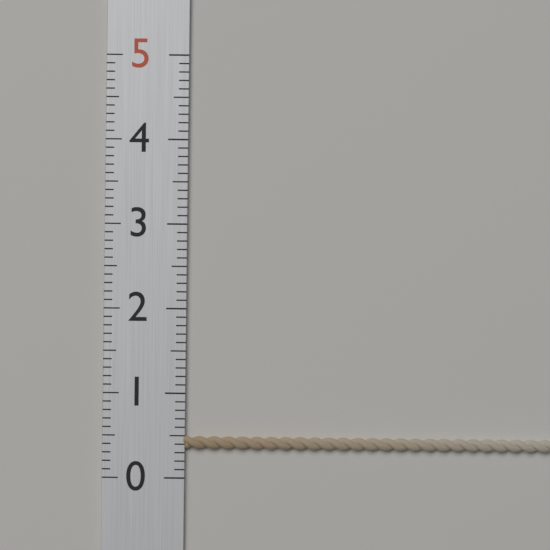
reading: 0.5 (no unit)
